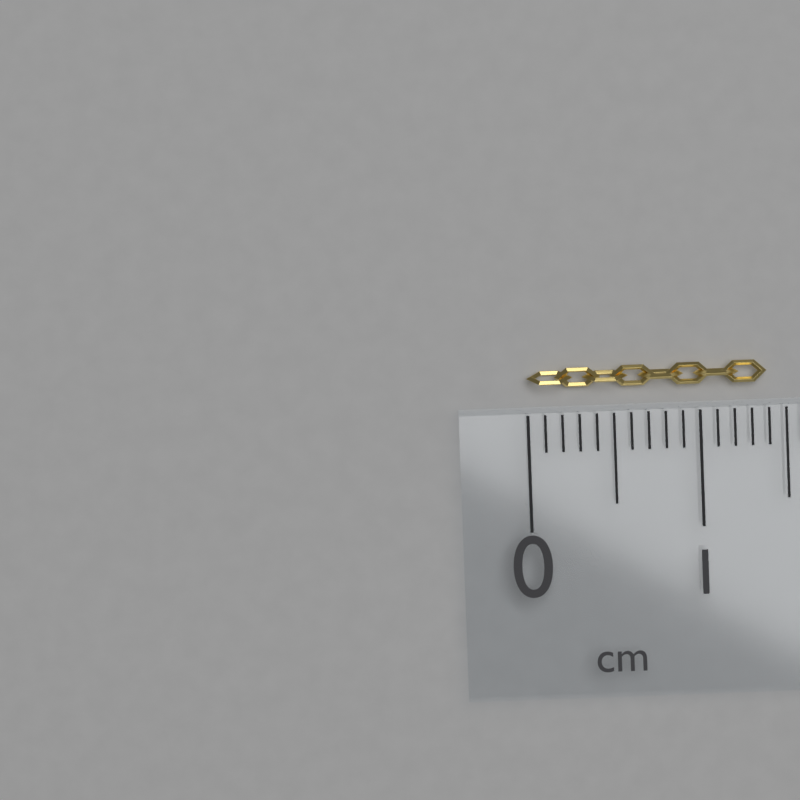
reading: 1.4 cm
